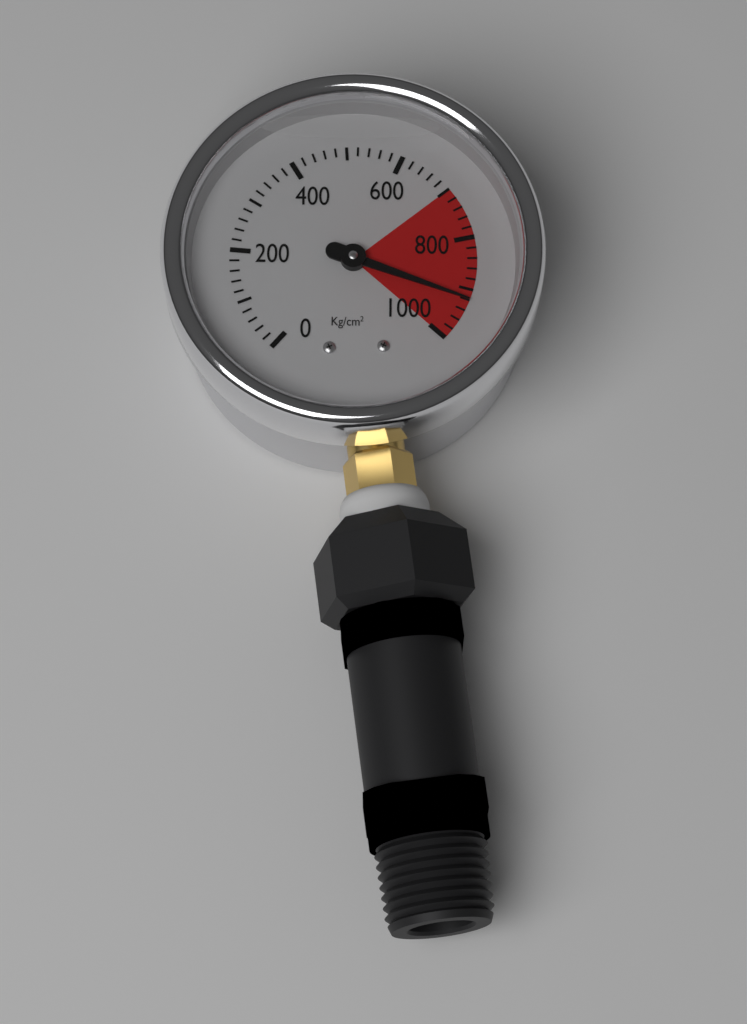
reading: 920 kg/cm²
